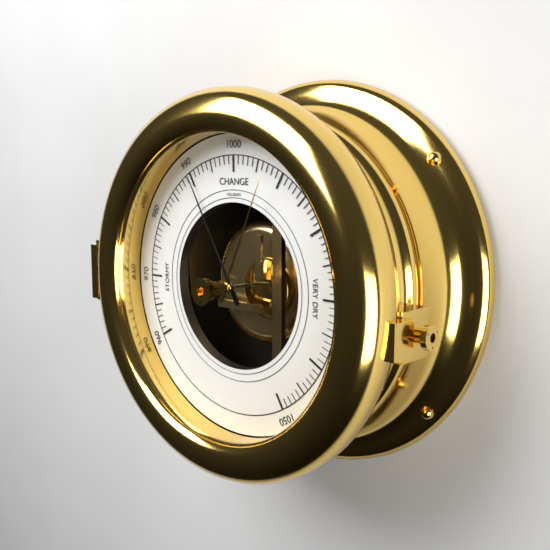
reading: 990 mbar
